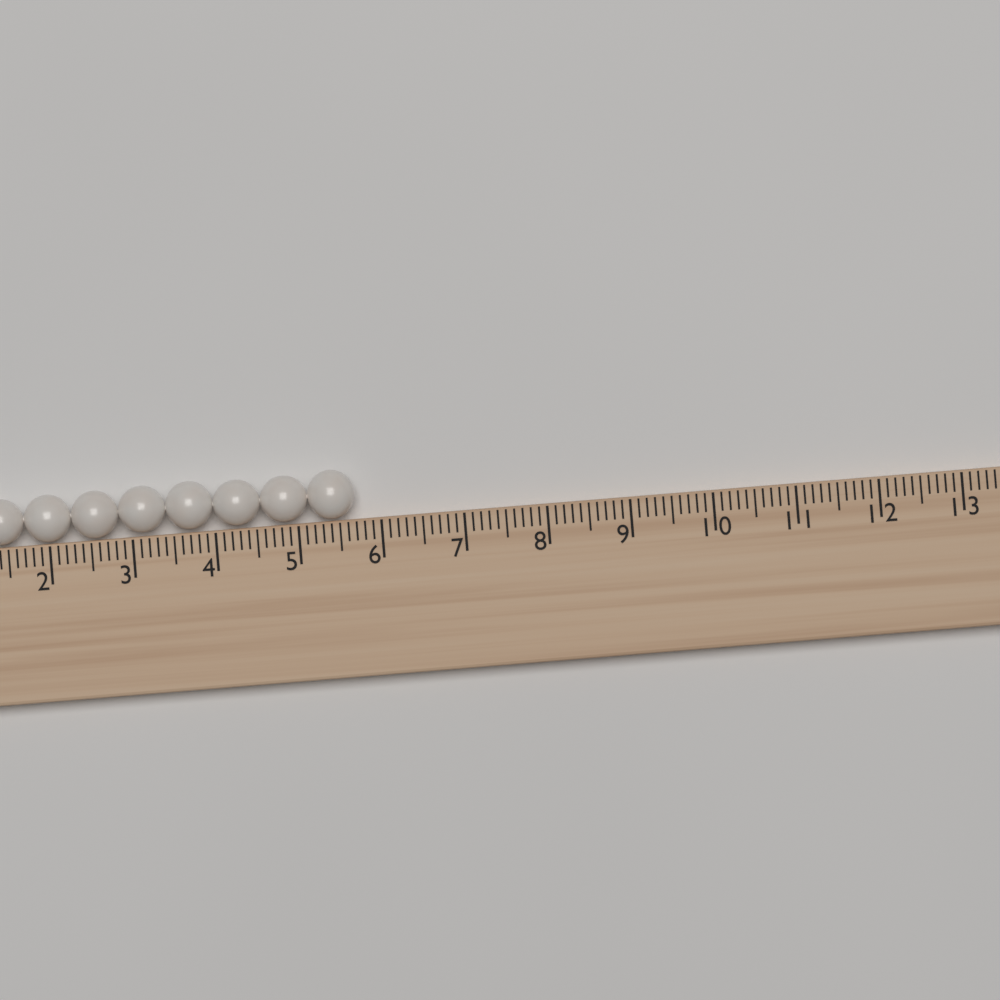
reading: 5.7 (no unit)
